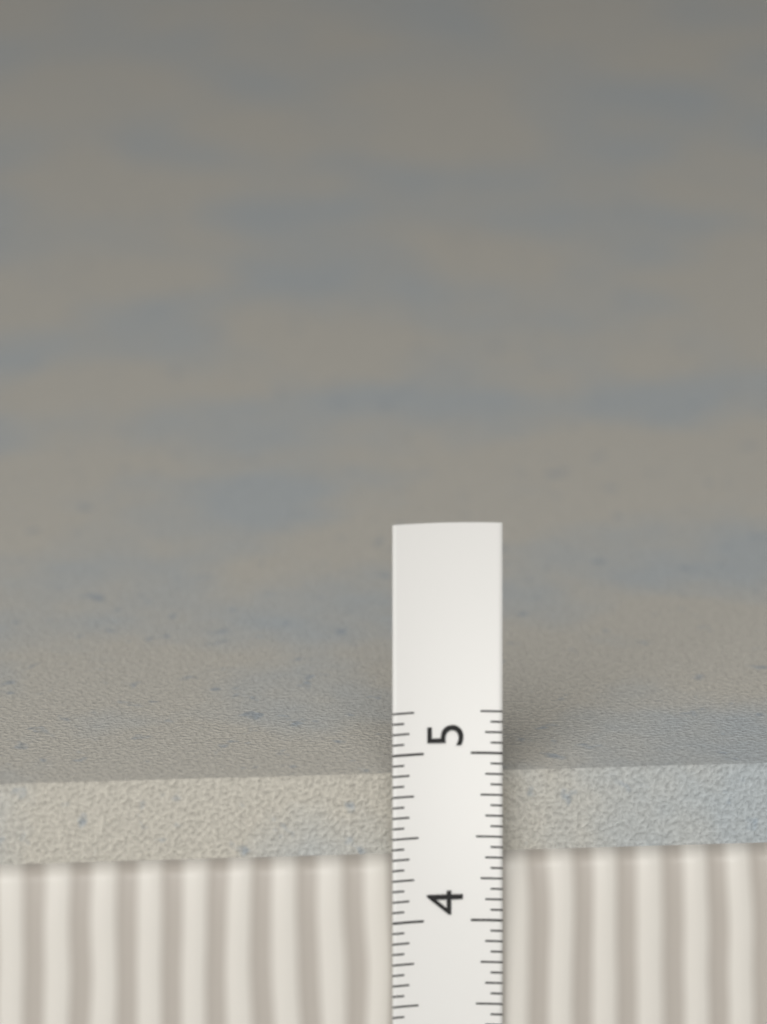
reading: 4.8125 in
